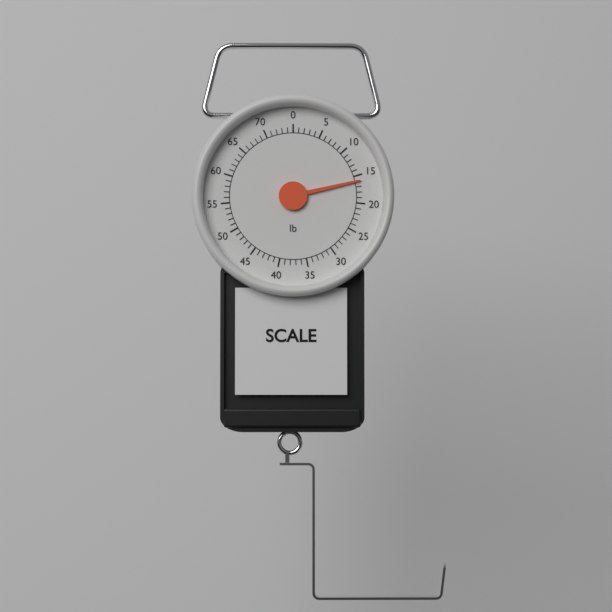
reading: 16 lb
